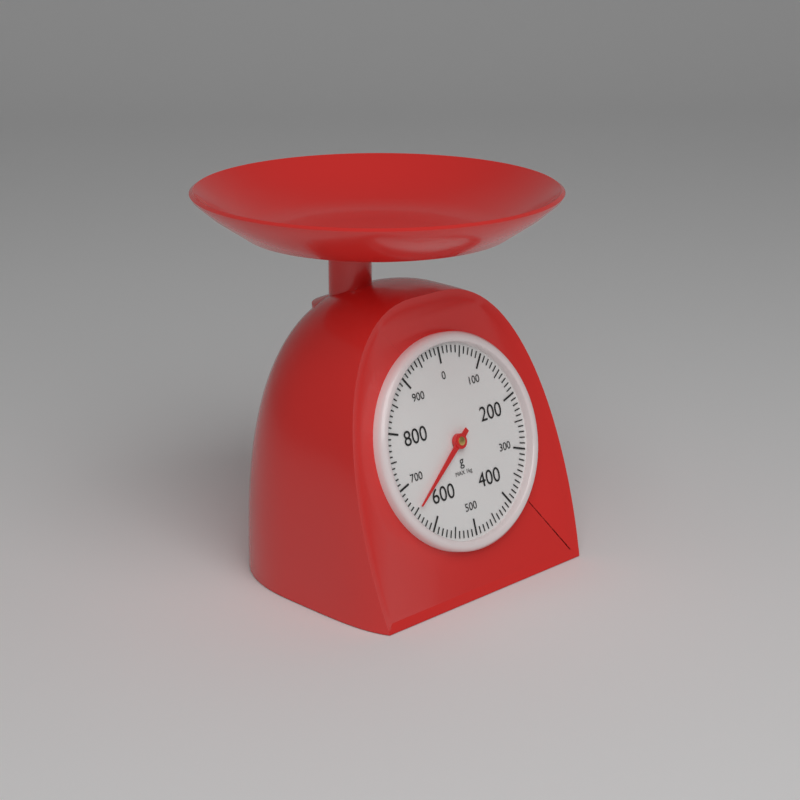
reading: 650 g
